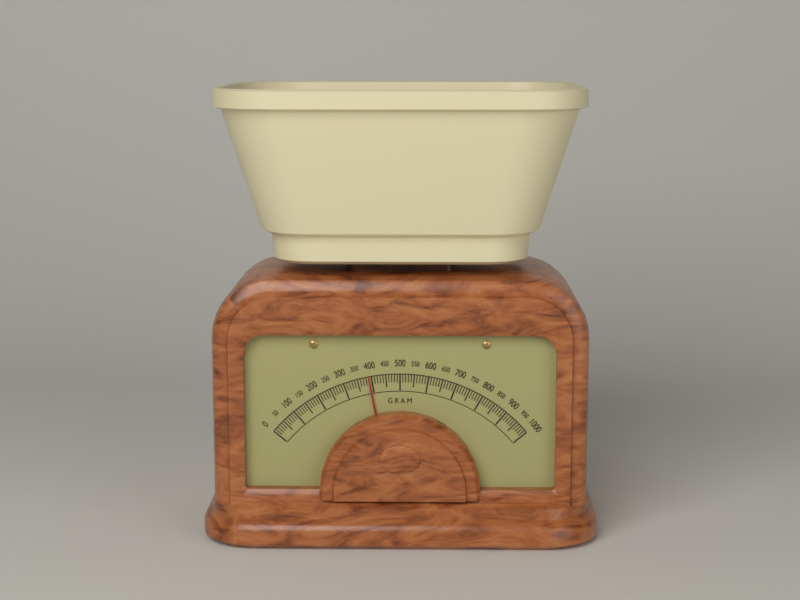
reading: 390 g
